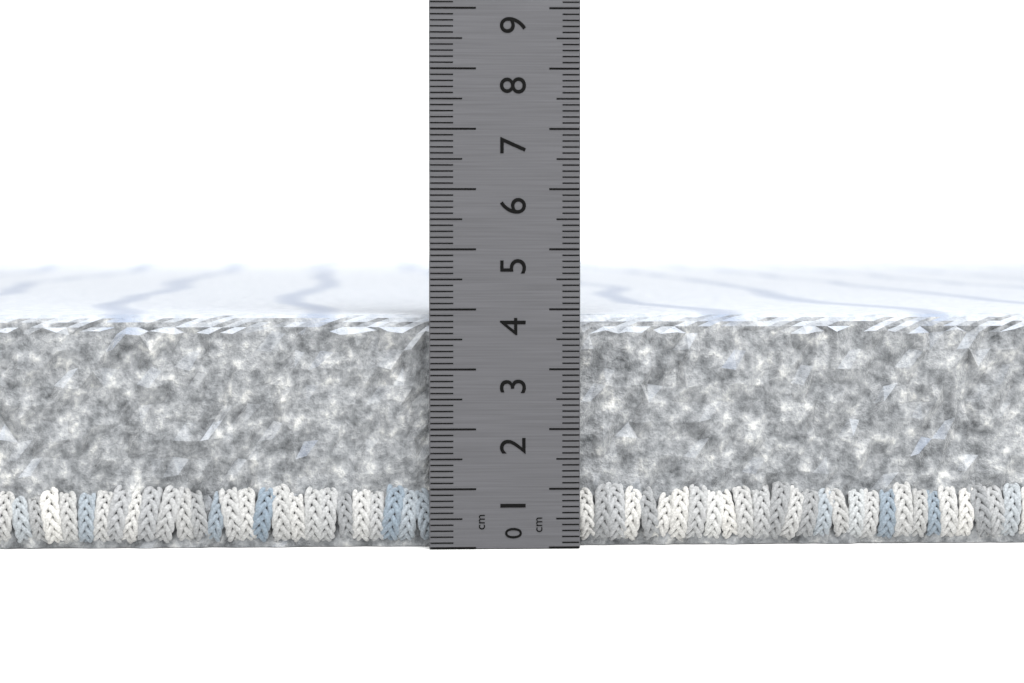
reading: 3.9 cm
